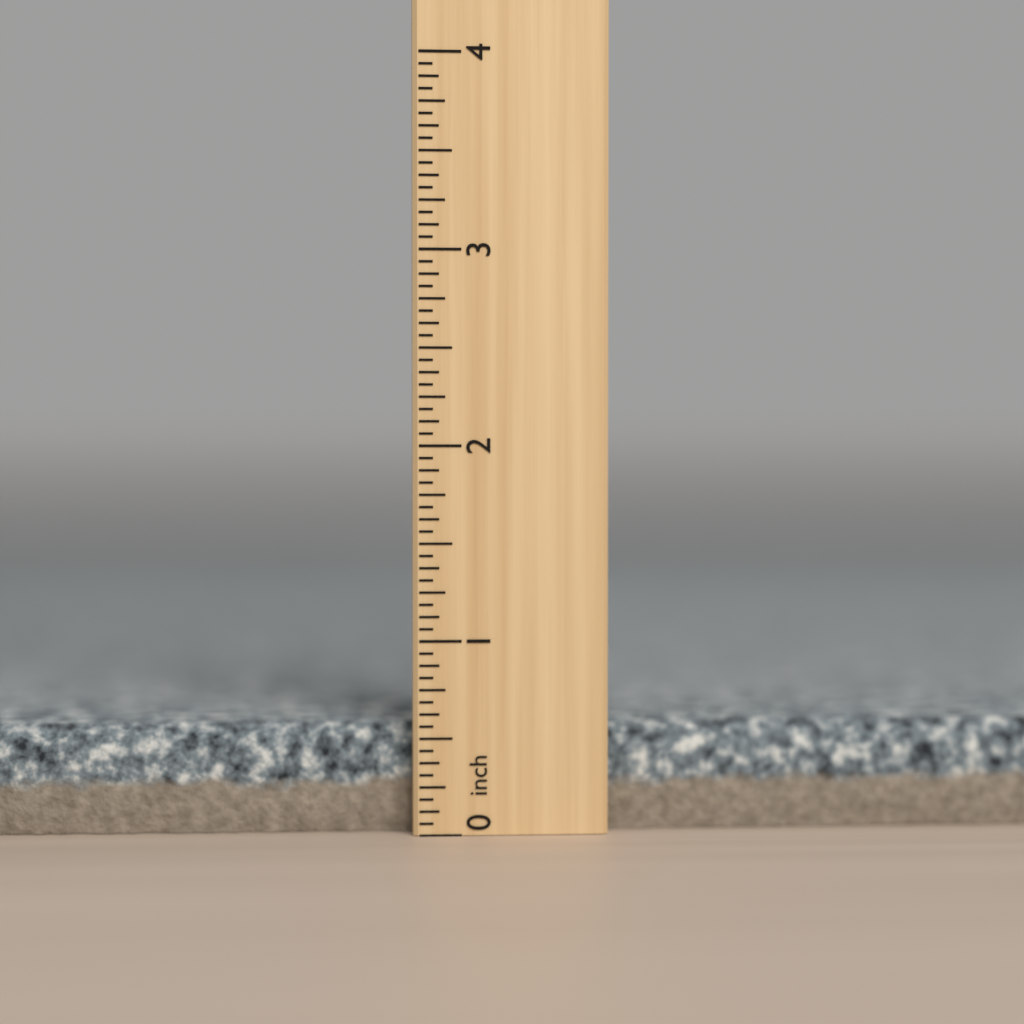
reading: 0.5625 inch
